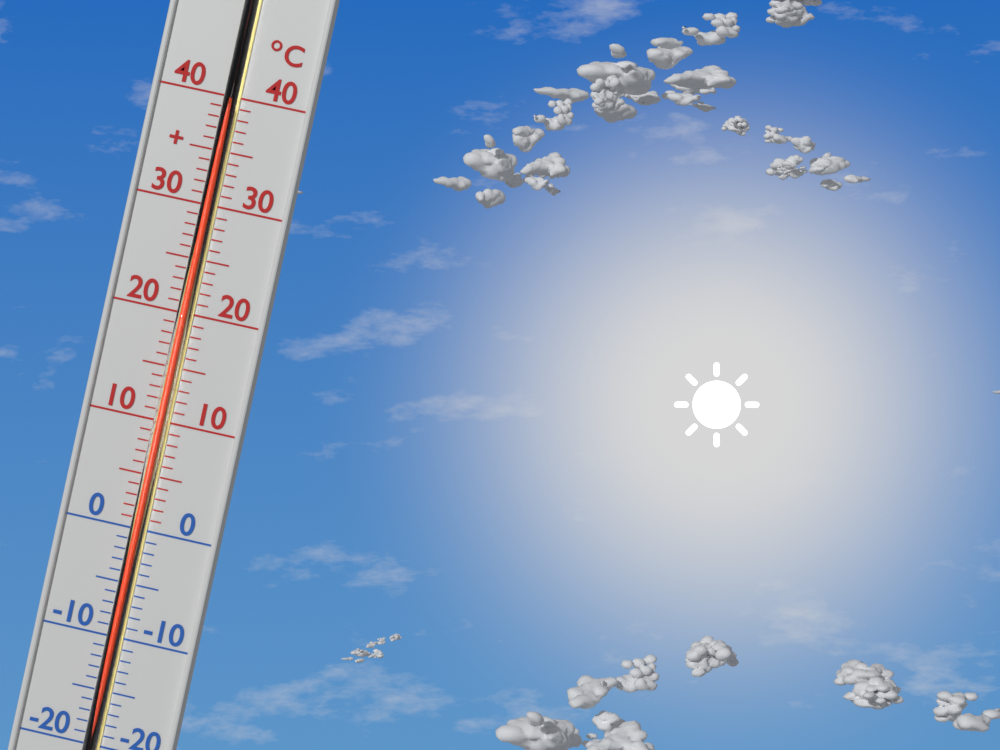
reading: 39 °C
